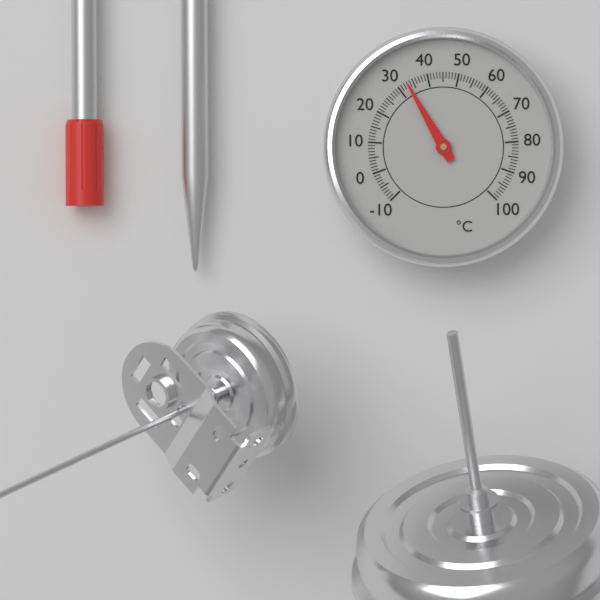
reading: 33 °C
